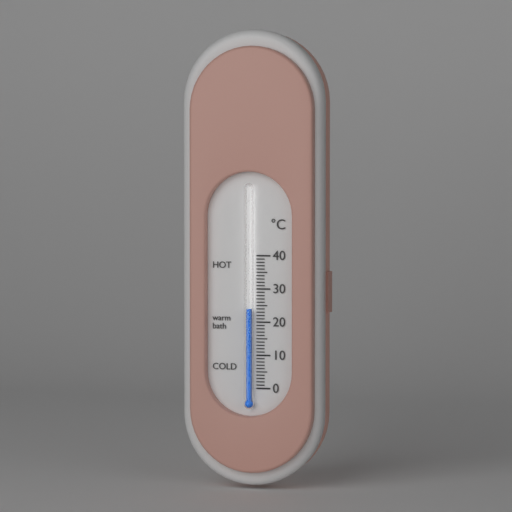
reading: 24 °C
